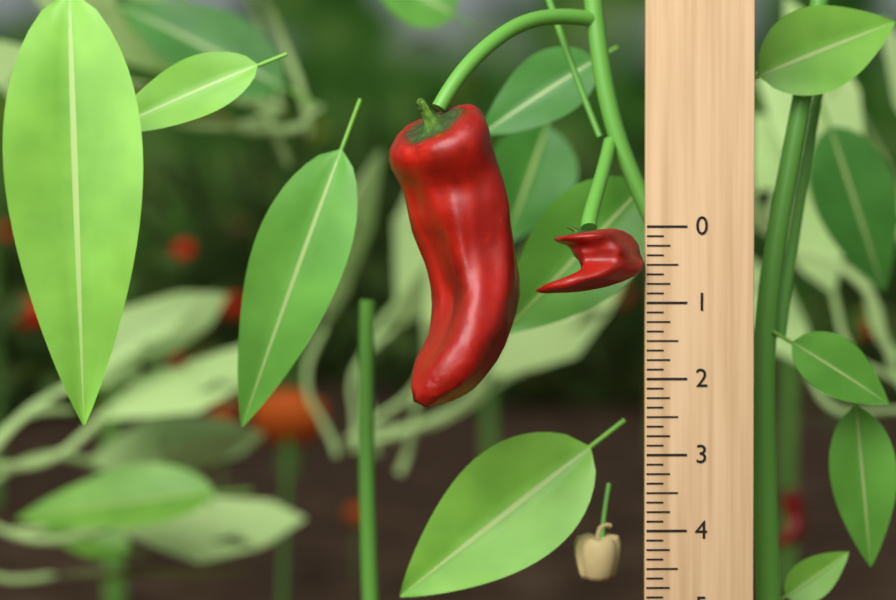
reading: 0.875 (no unit)
